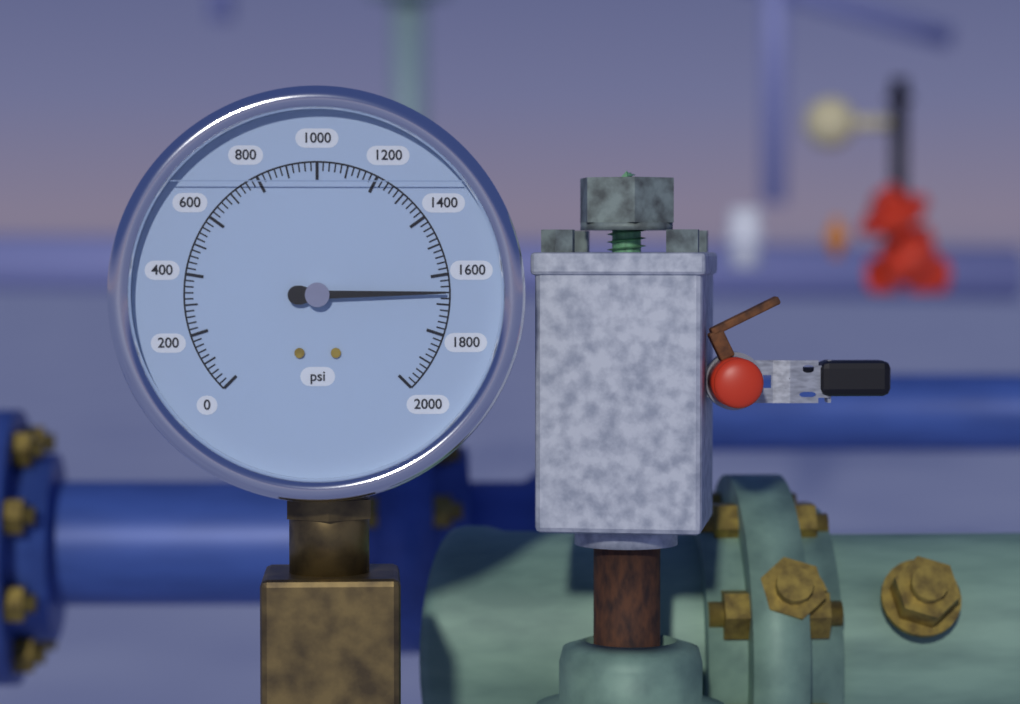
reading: 1660 psi
